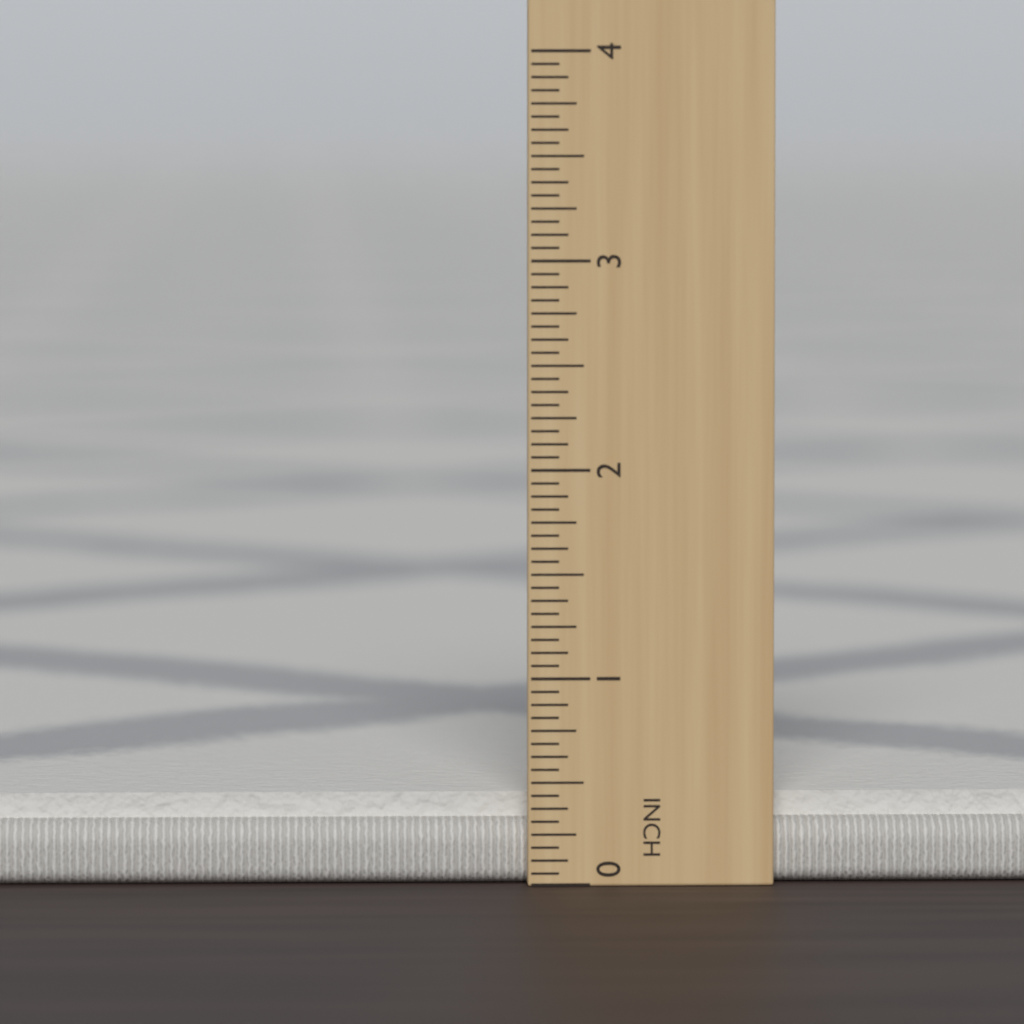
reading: 0.4375 in
